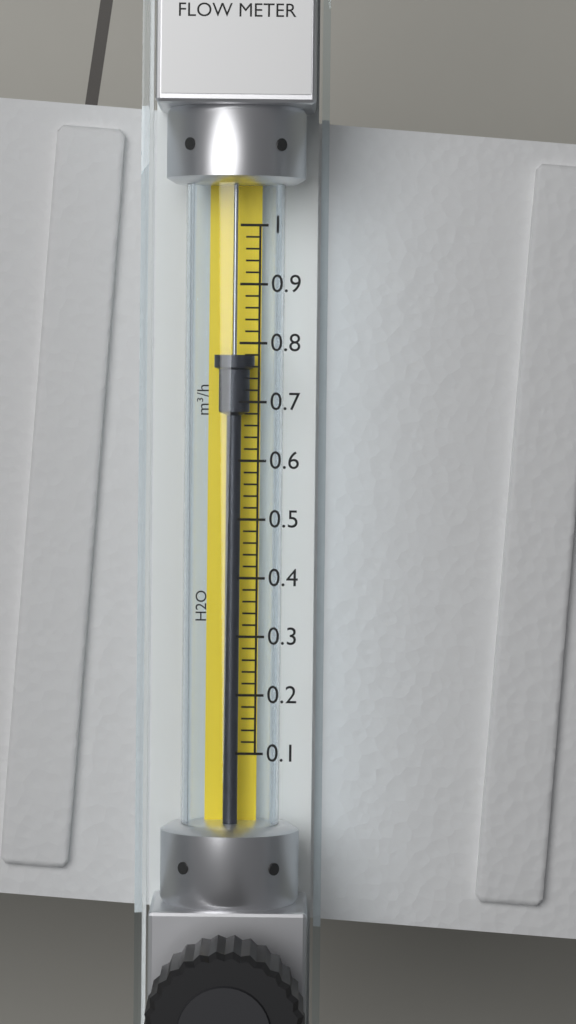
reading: 0.78 m³/h
